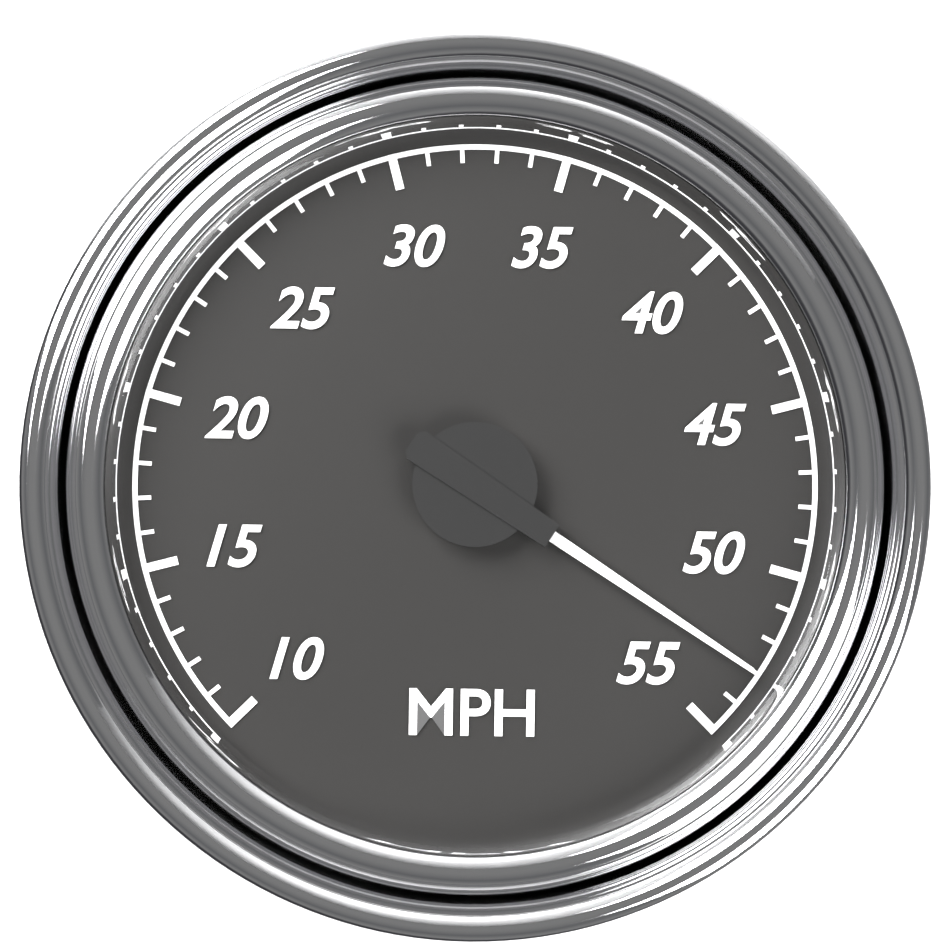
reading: 53 MPH
